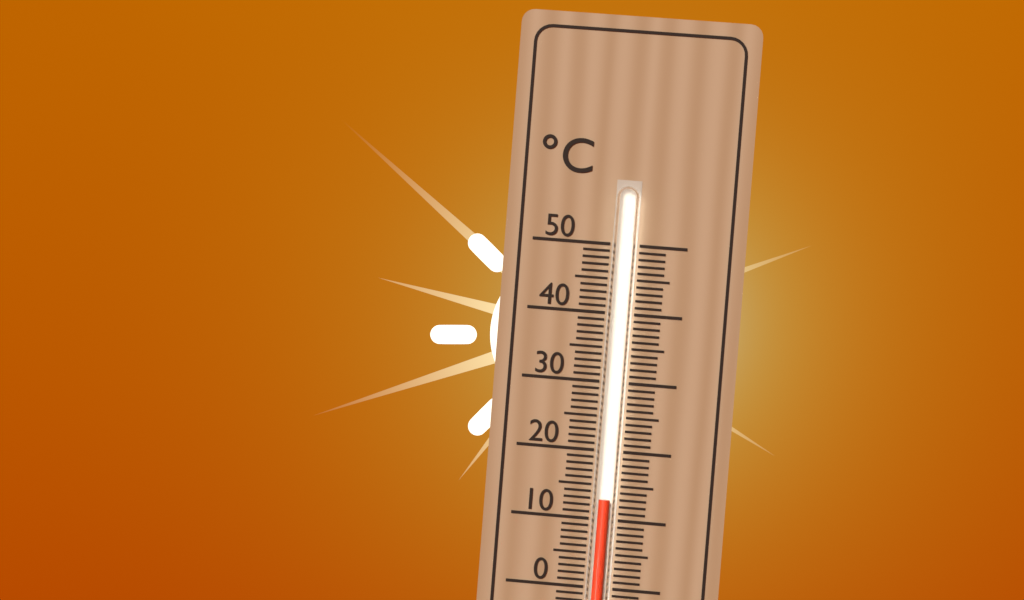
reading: 13 °C
